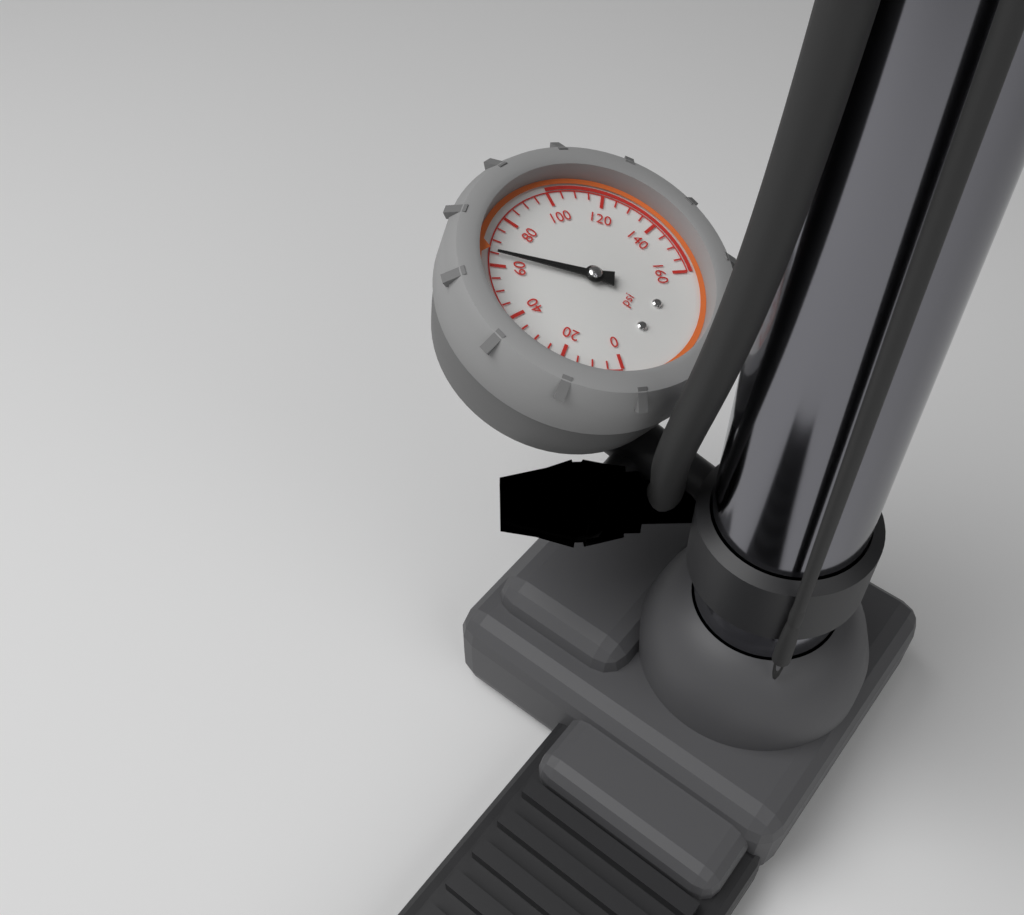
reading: 65 psi
